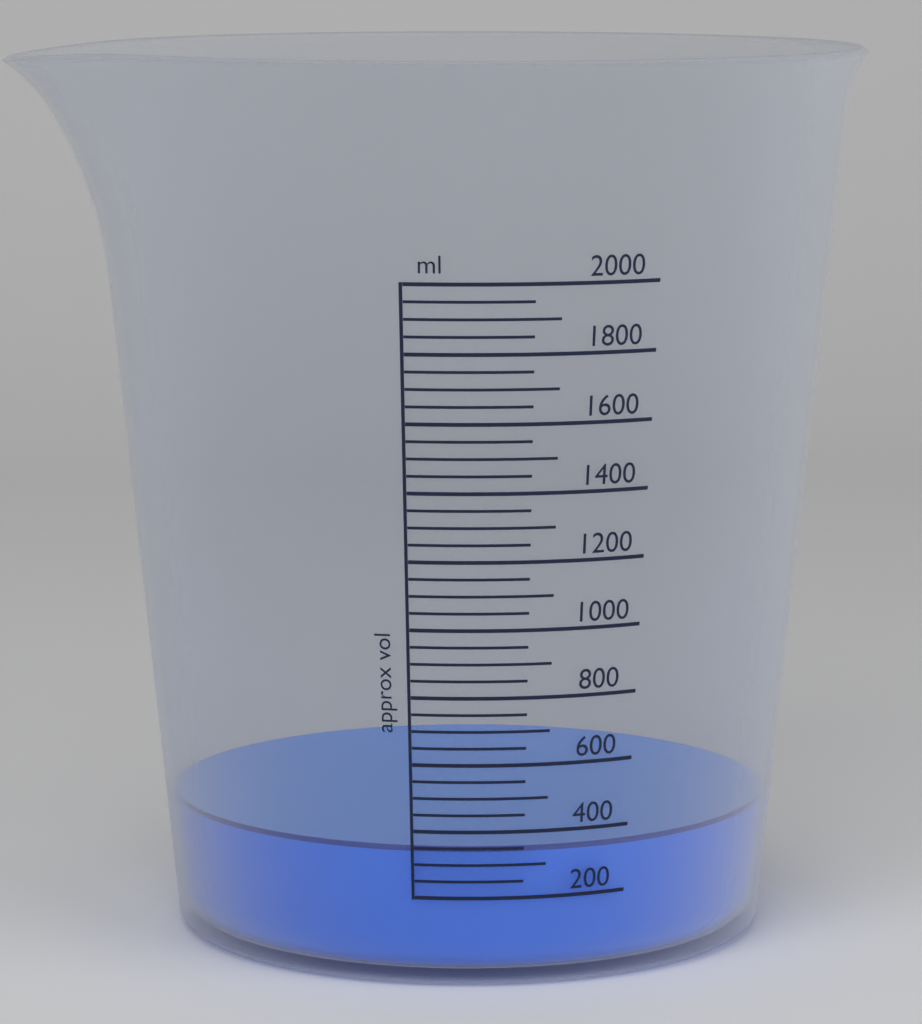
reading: 350 ml
